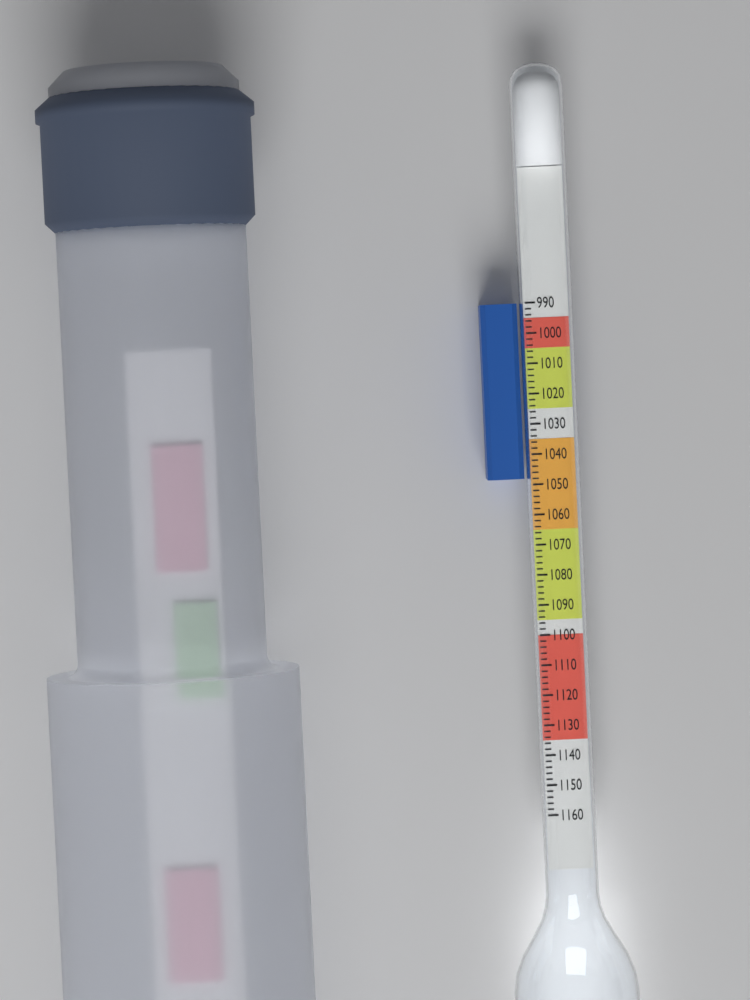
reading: 1048 (no unit)
